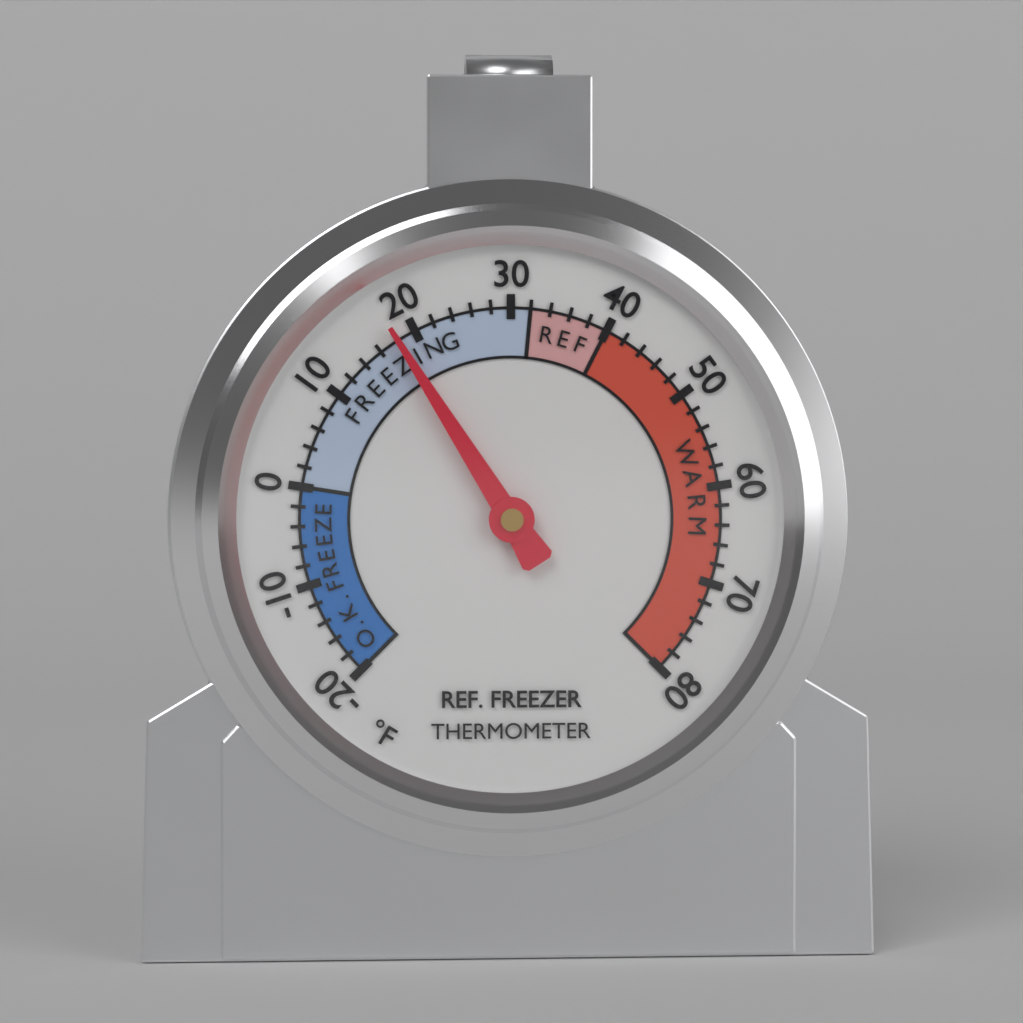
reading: 18 °F
